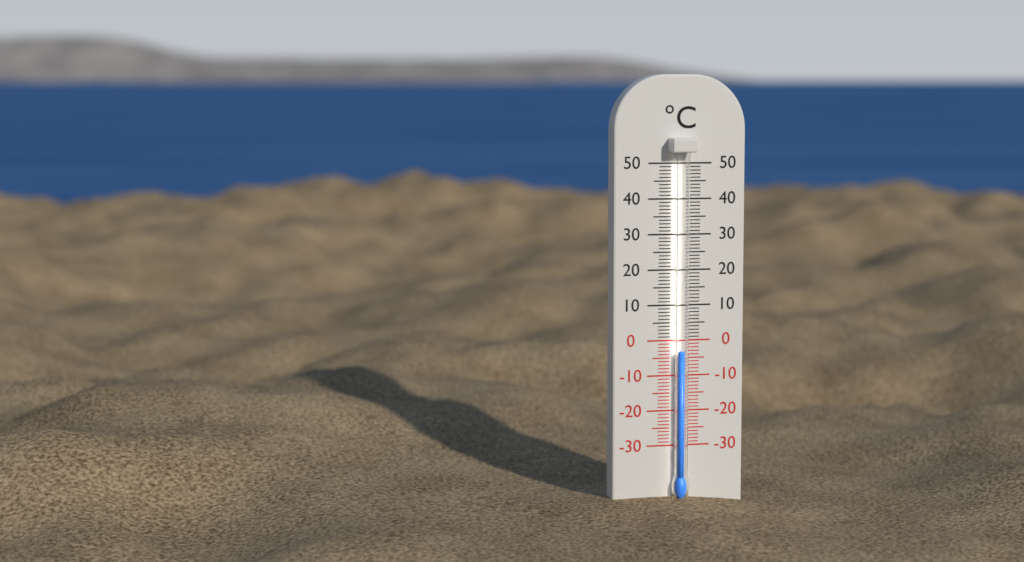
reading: -3 °C
